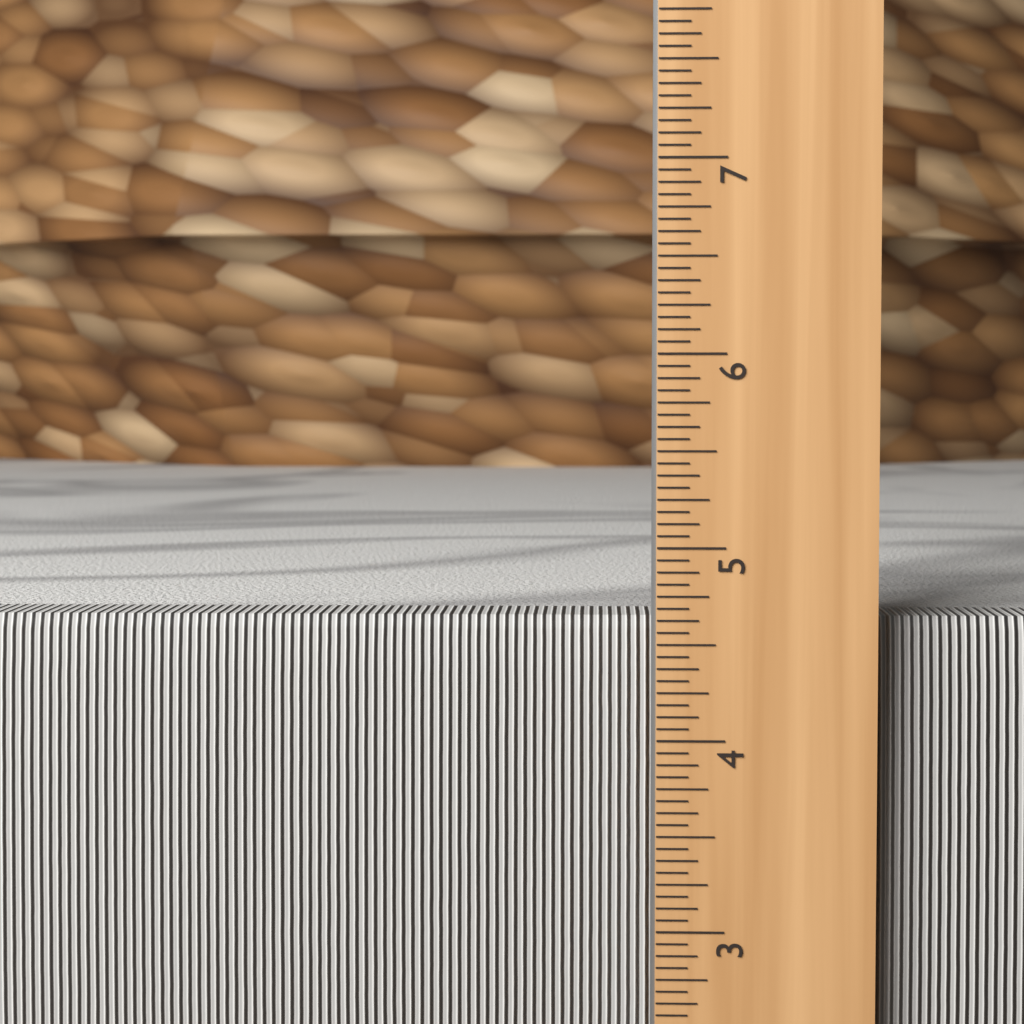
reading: 4.6250 in
